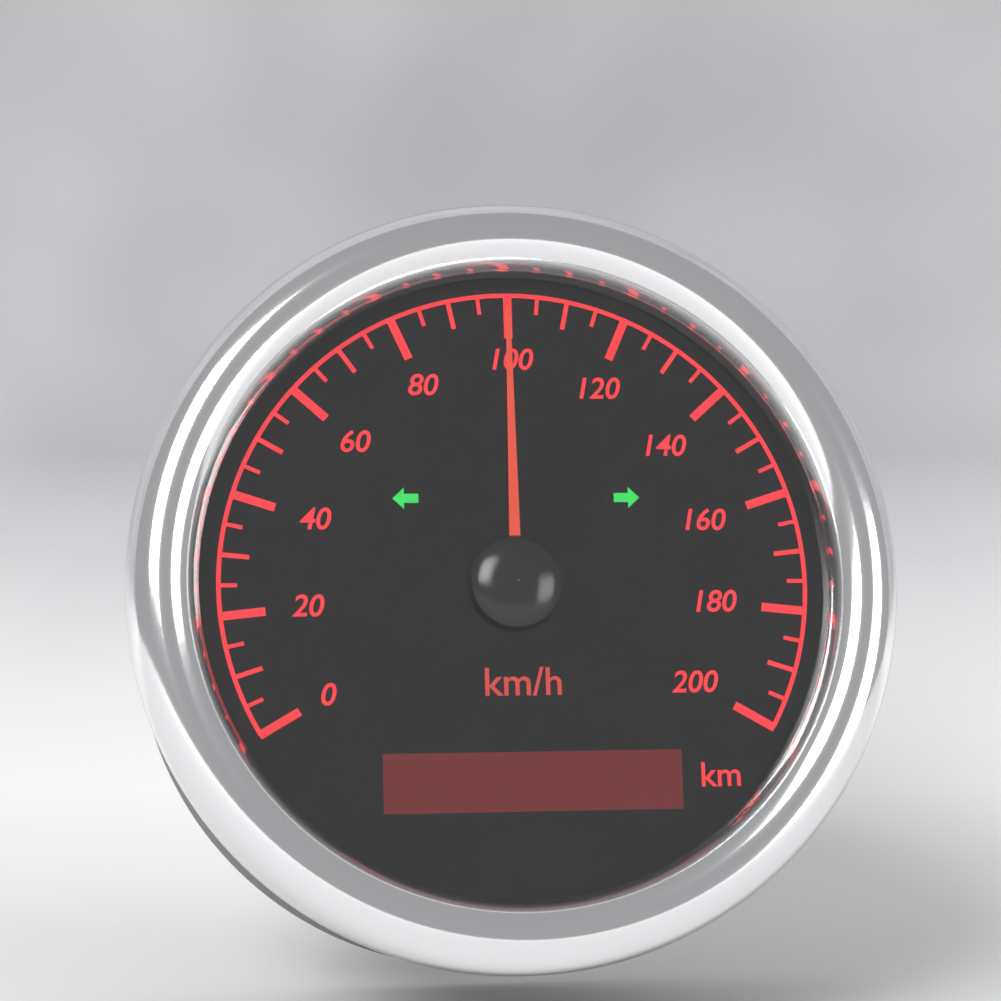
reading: 100 km/h
